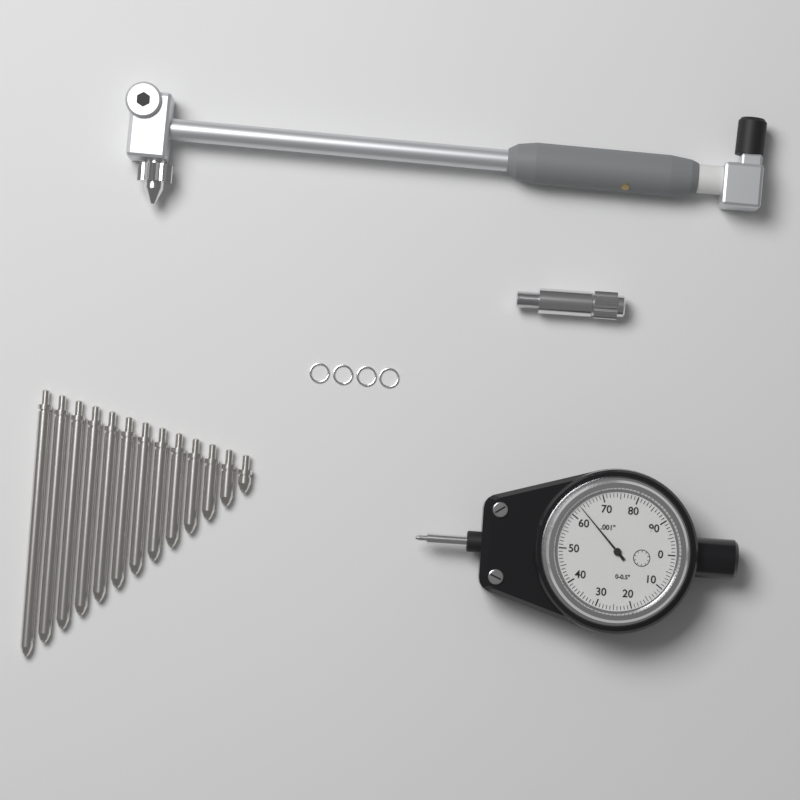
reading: 0.063 in
